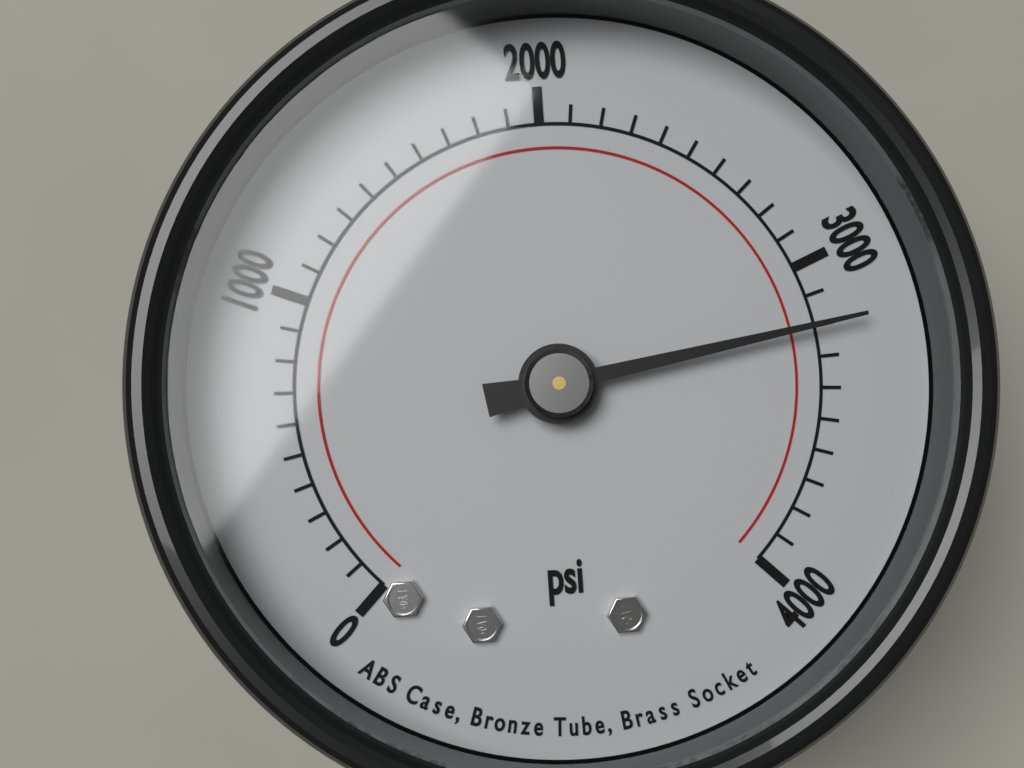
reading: 3200 psi
